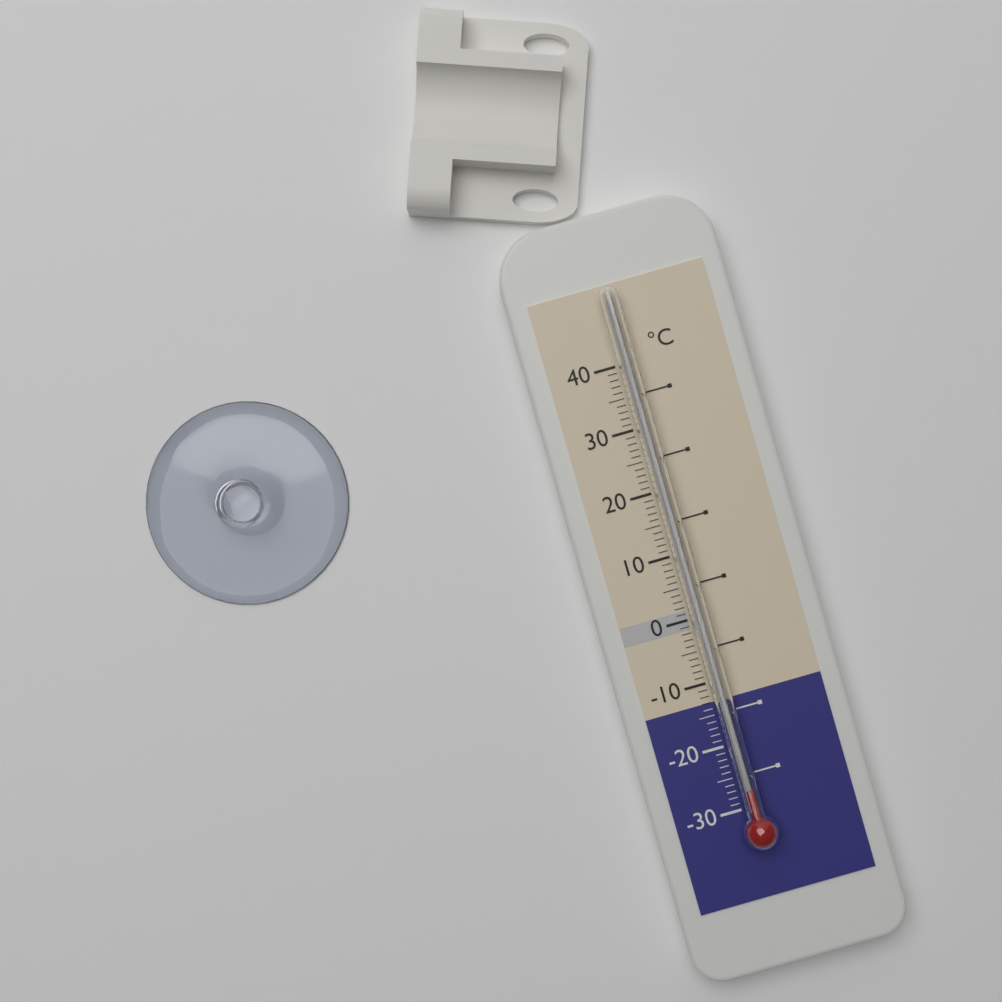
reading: -27 °C
